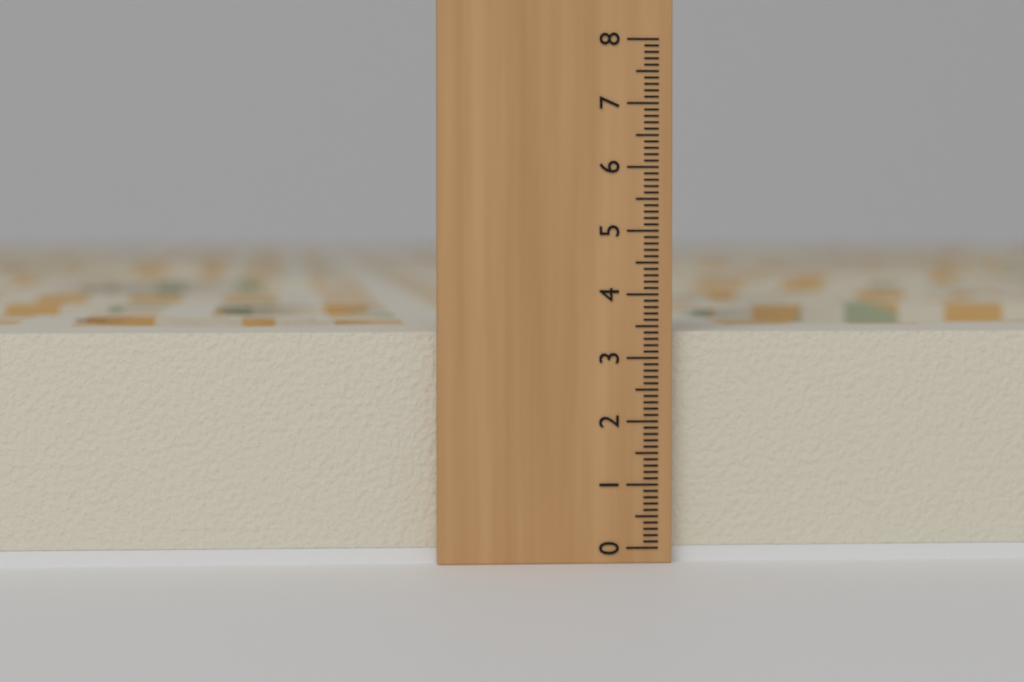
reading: 3.4 (no unit)
